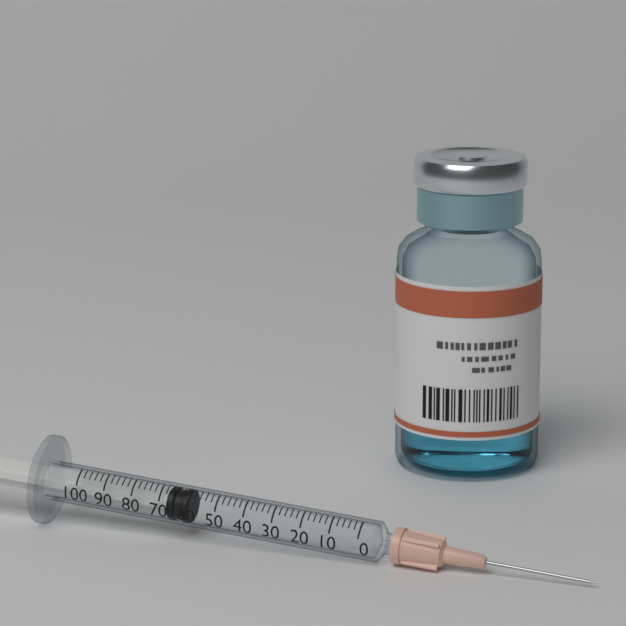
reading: 60 (no unit)
